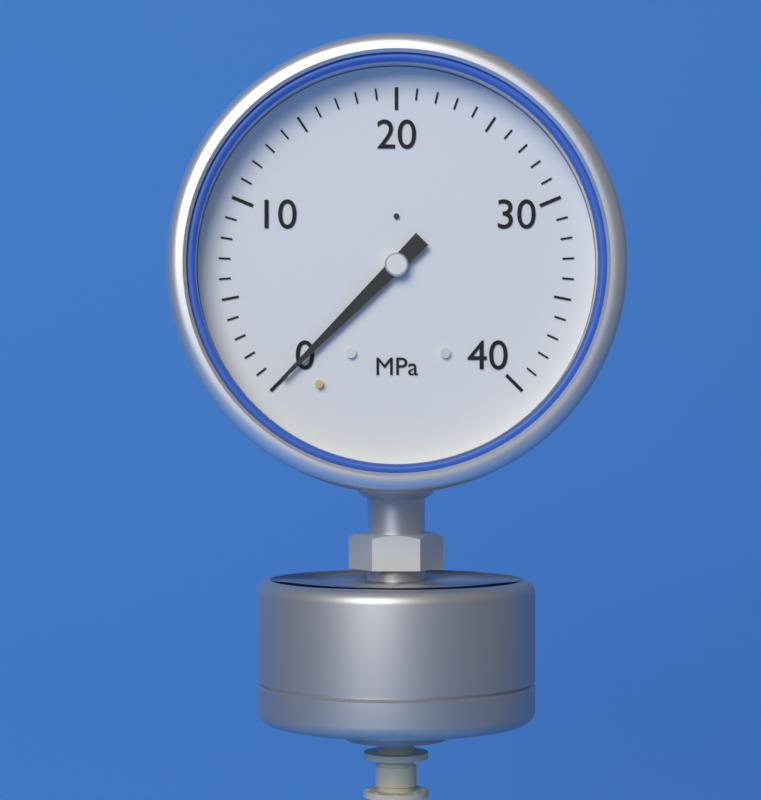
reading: 0 MPa
